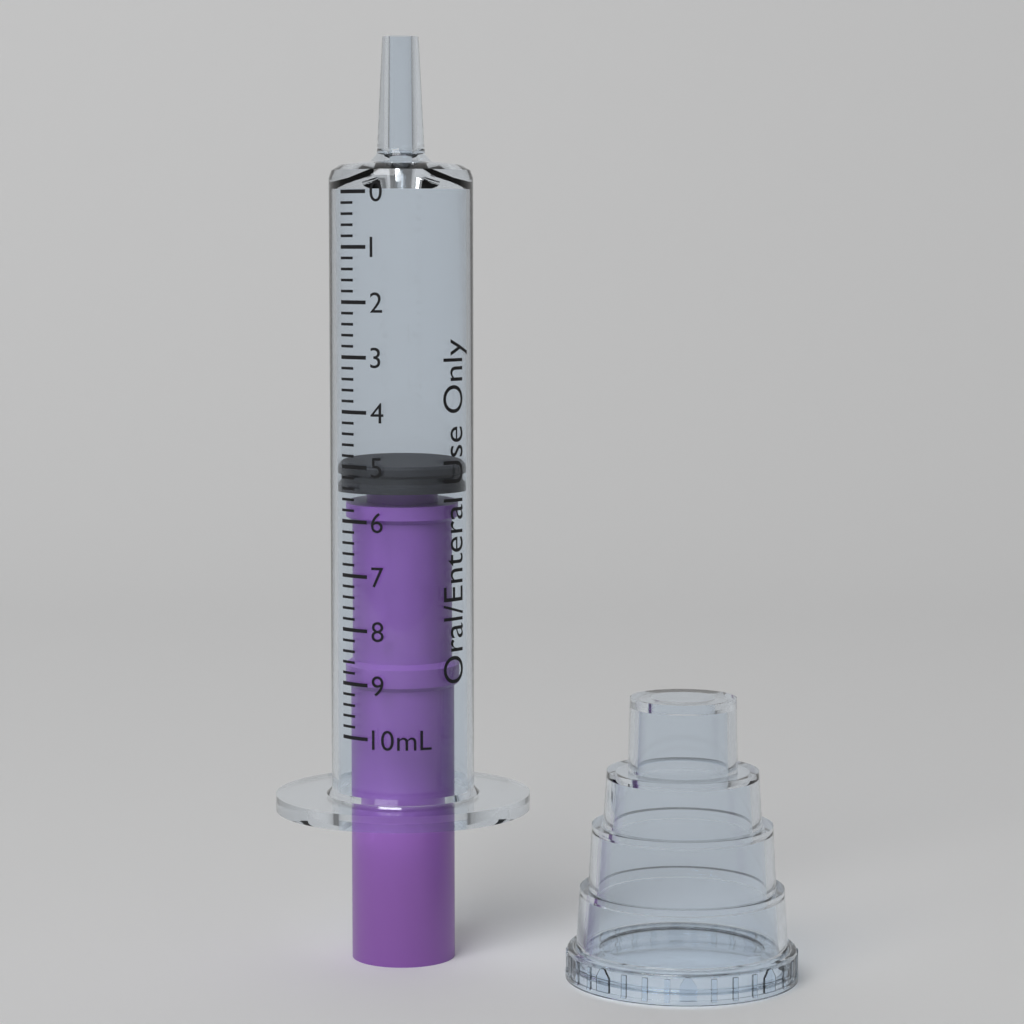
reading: 5.0 mL
